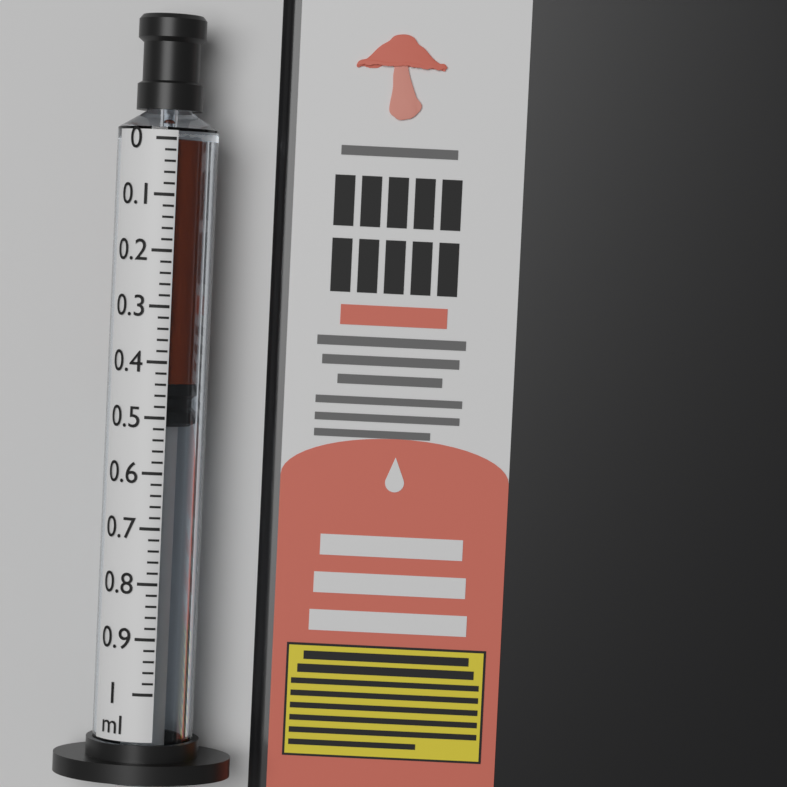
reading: 0.44 ml
